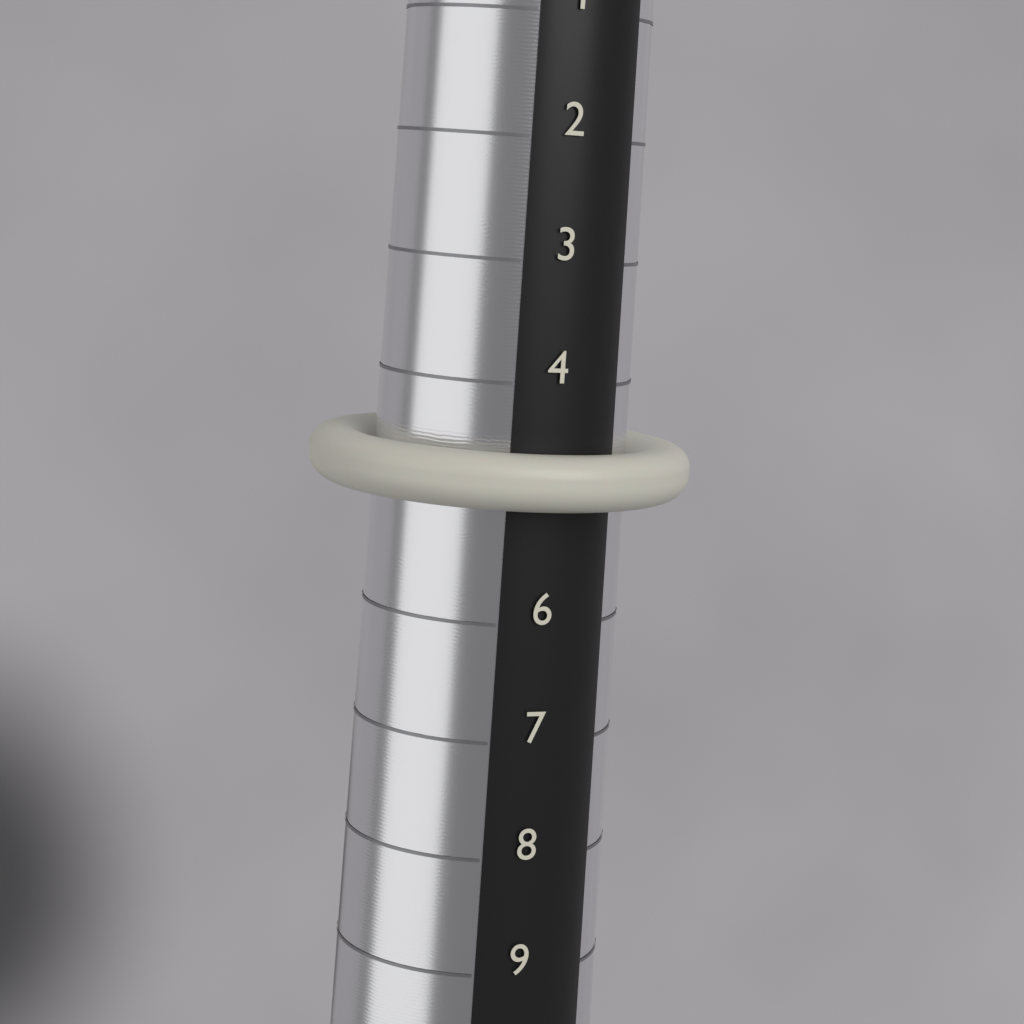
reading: 5 (no unit)
